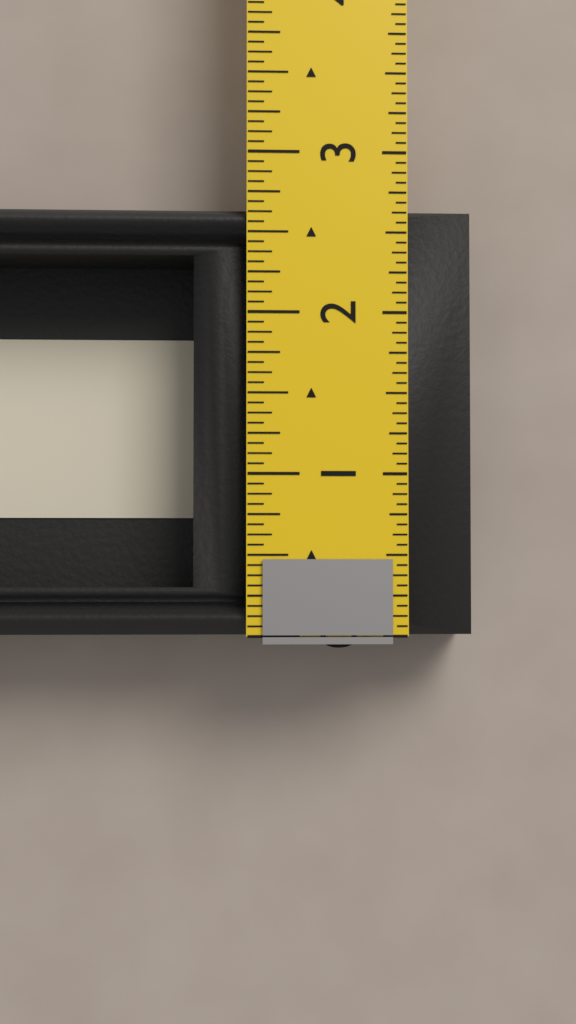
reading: 2.6875 in
